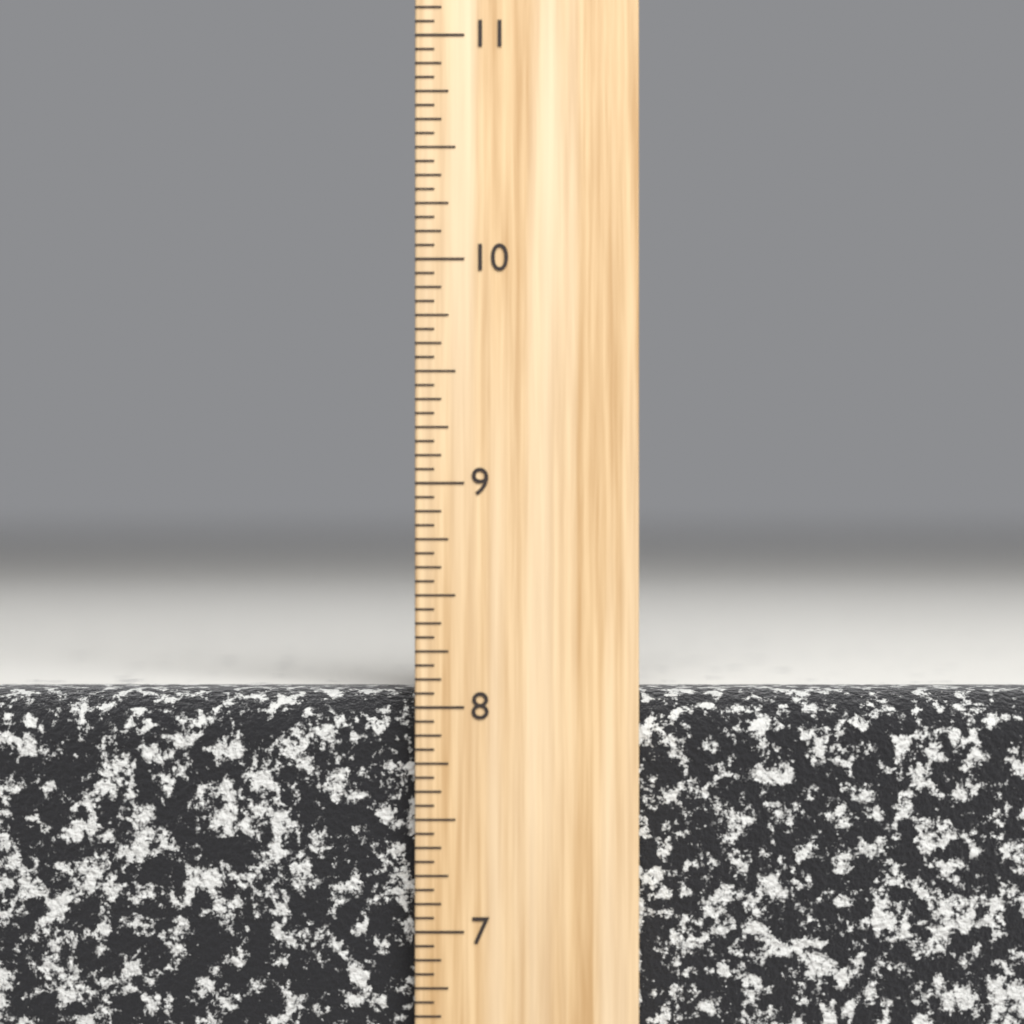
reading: 8.0625 inch
